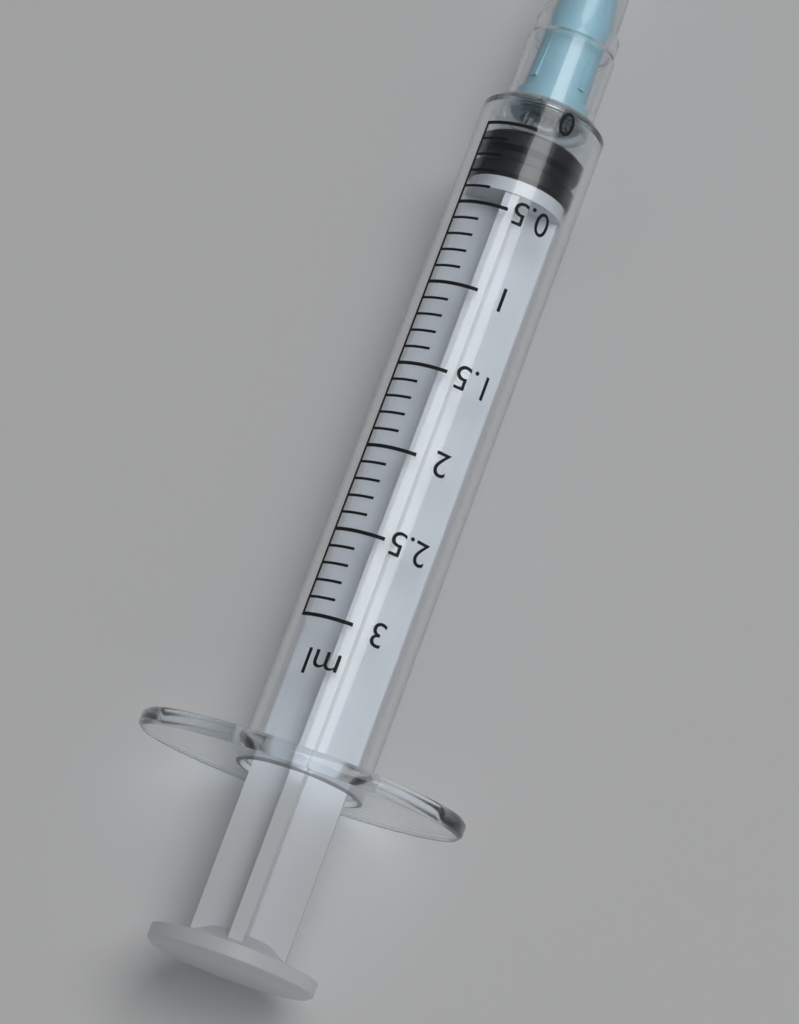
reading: 0.0 ml
